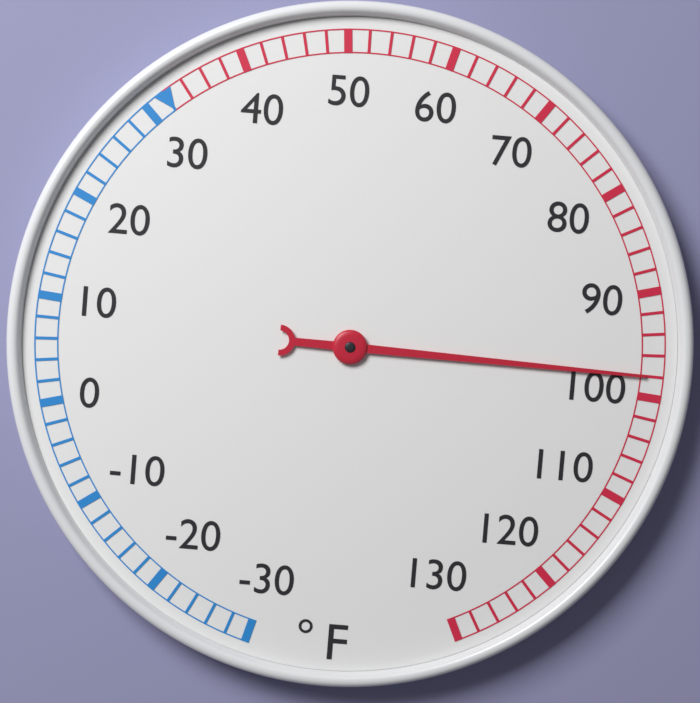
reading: 98 °F
